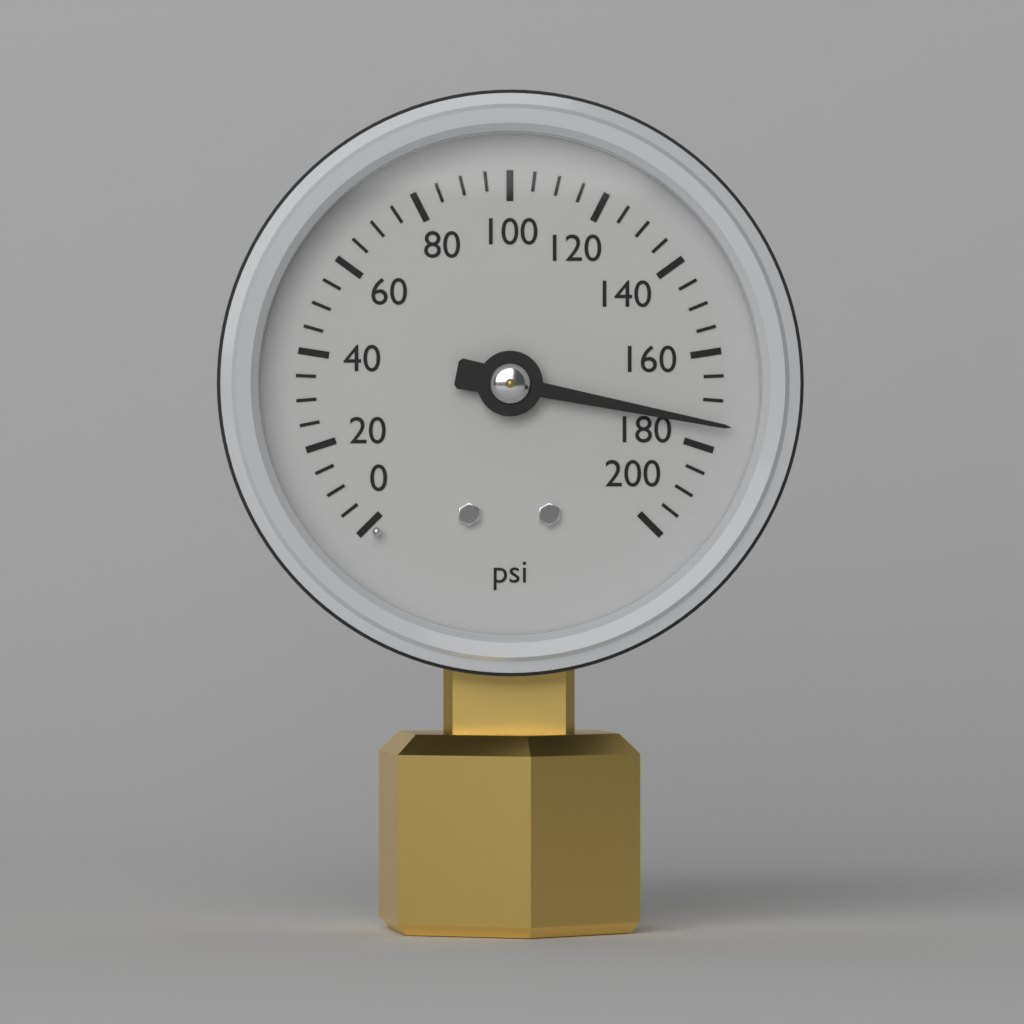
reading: 175 psi
